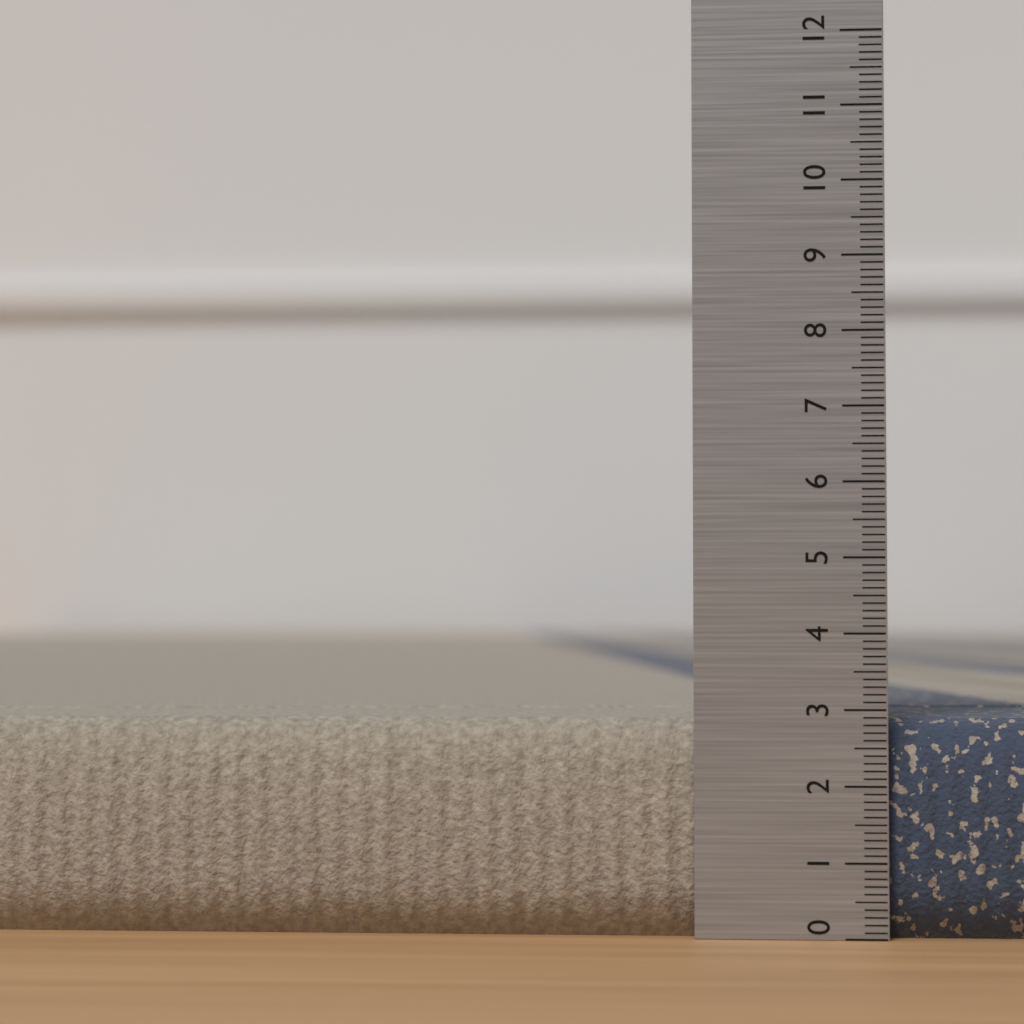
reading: 2.9 (no unit)
